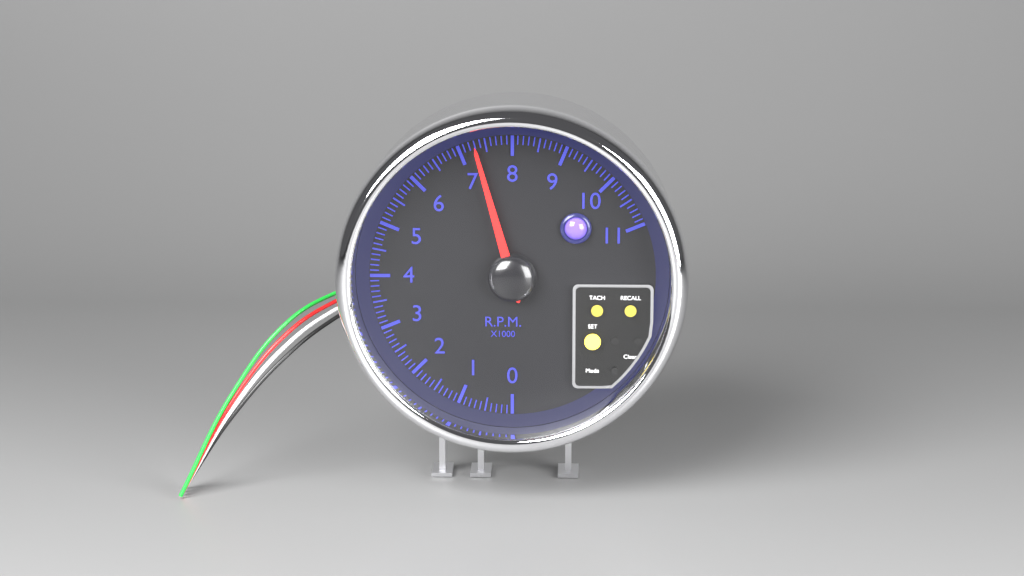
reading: 7.3 rpm x1000
